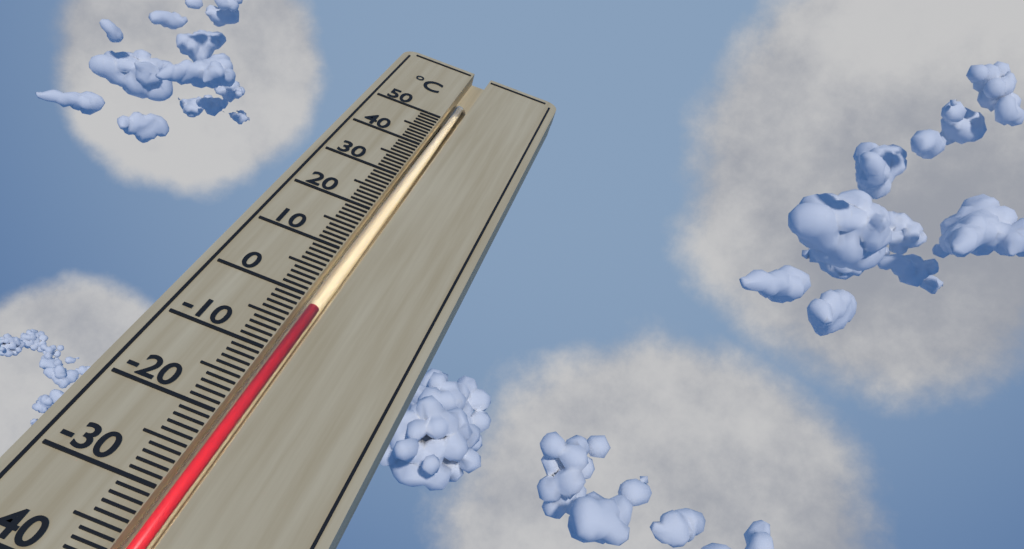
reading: -1 °C
